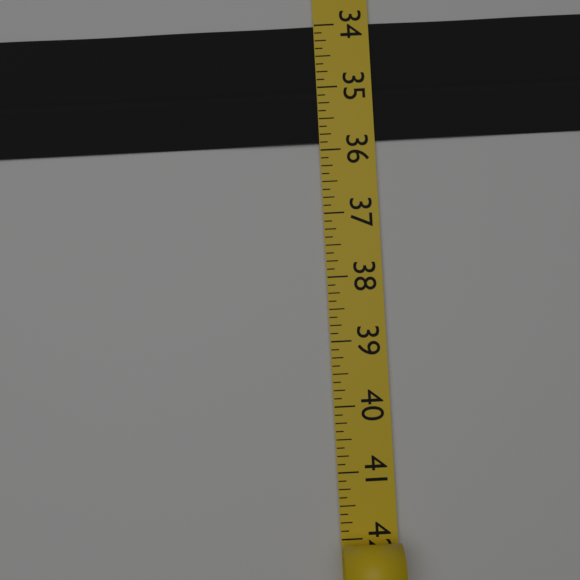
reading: 35.875 (no unit)
